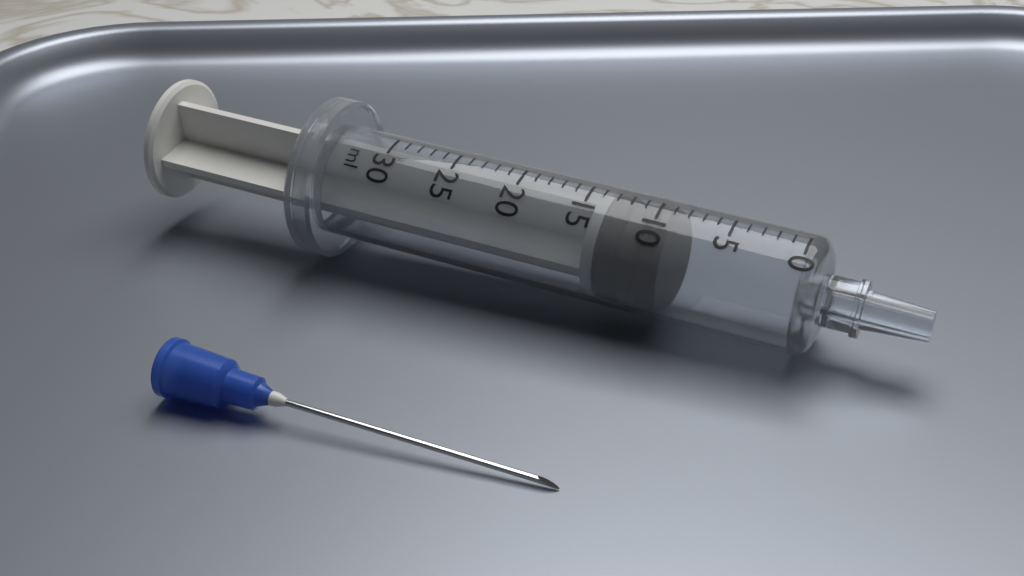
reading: 9 ml
